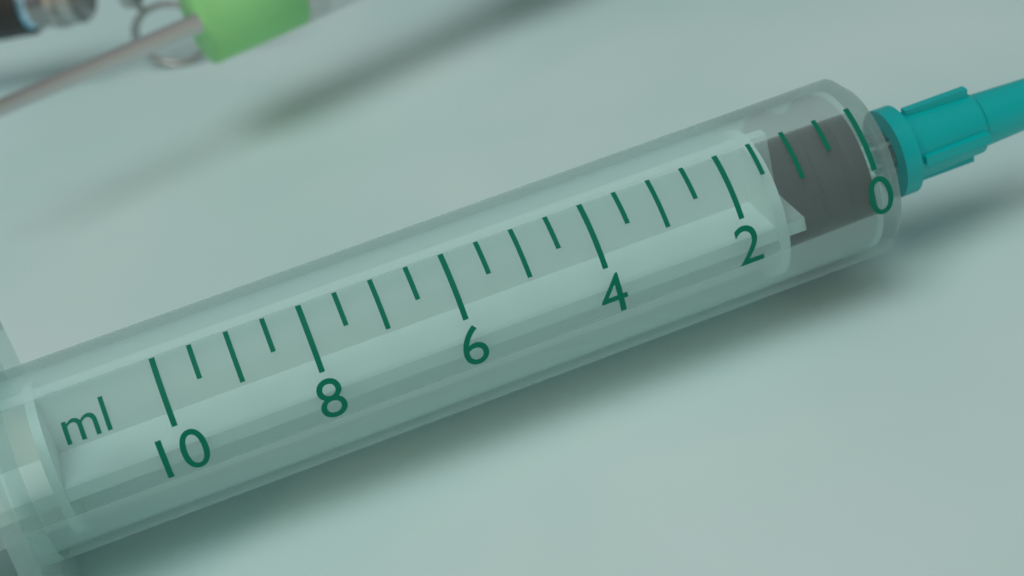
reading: 0.0 ml
